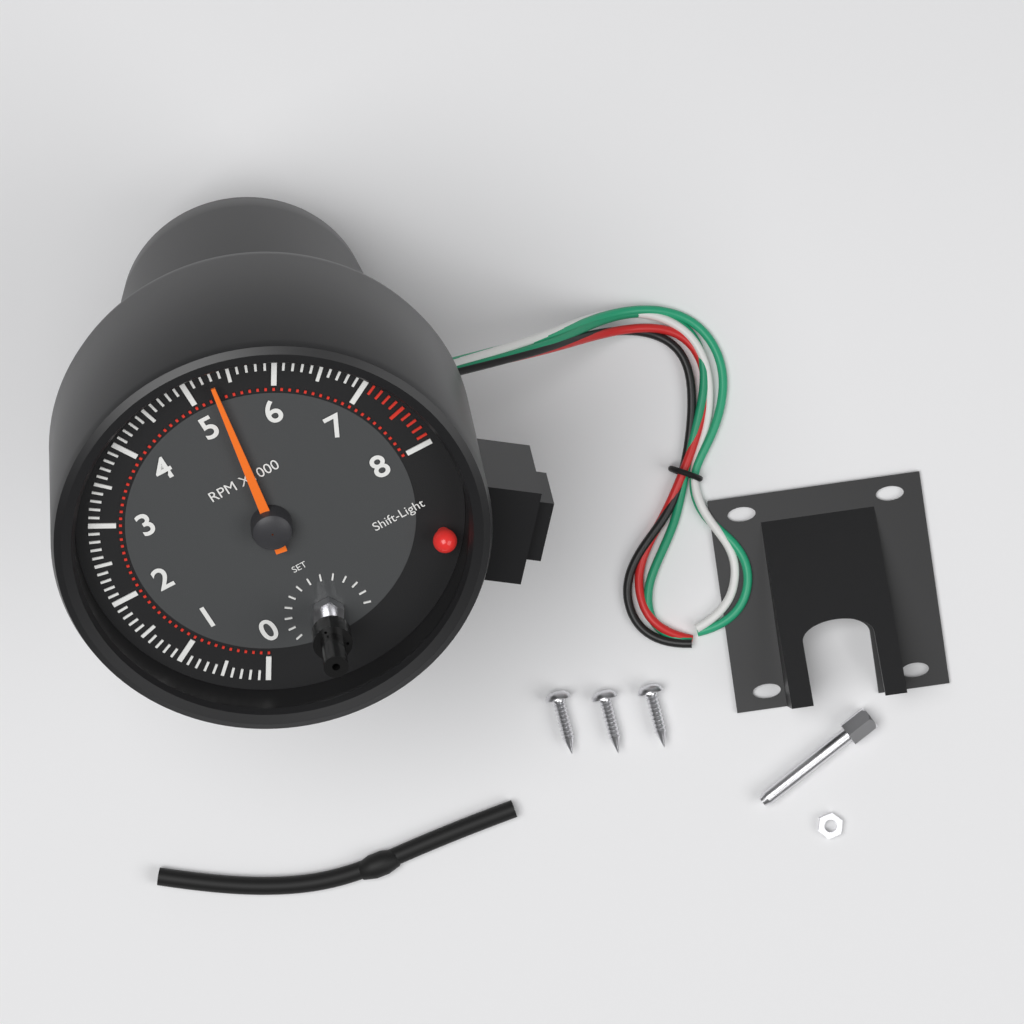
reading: 5300 RPM
